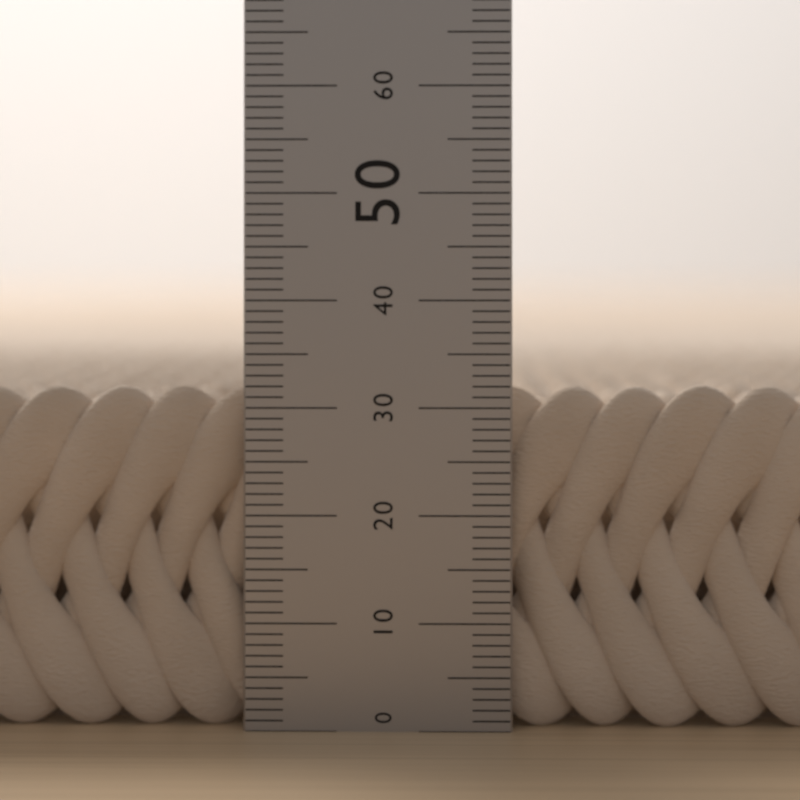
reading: 32 (no unit)
